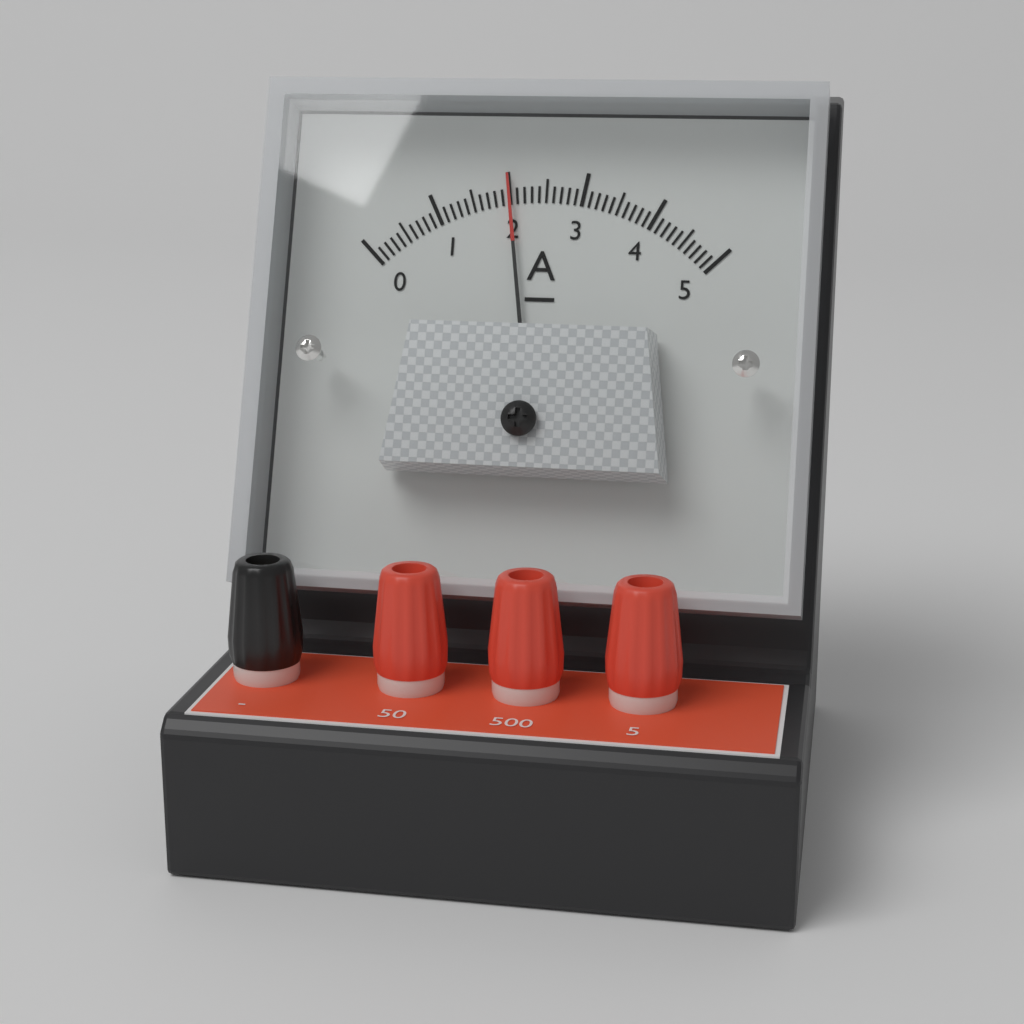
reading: 2.0 A
